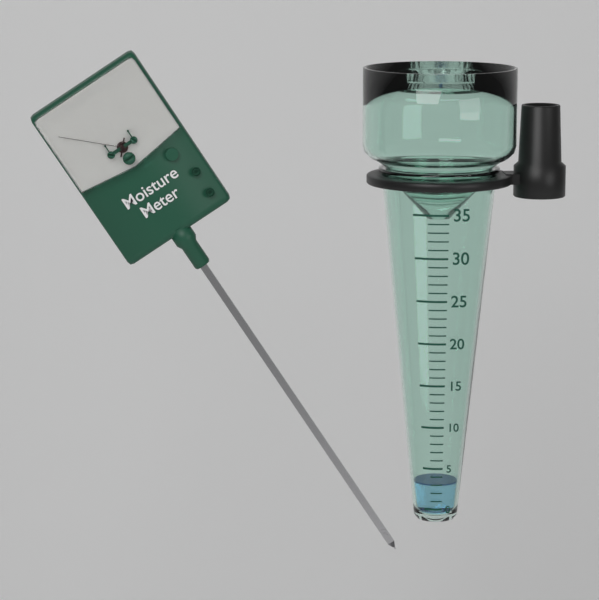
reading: 3 (no unit)
